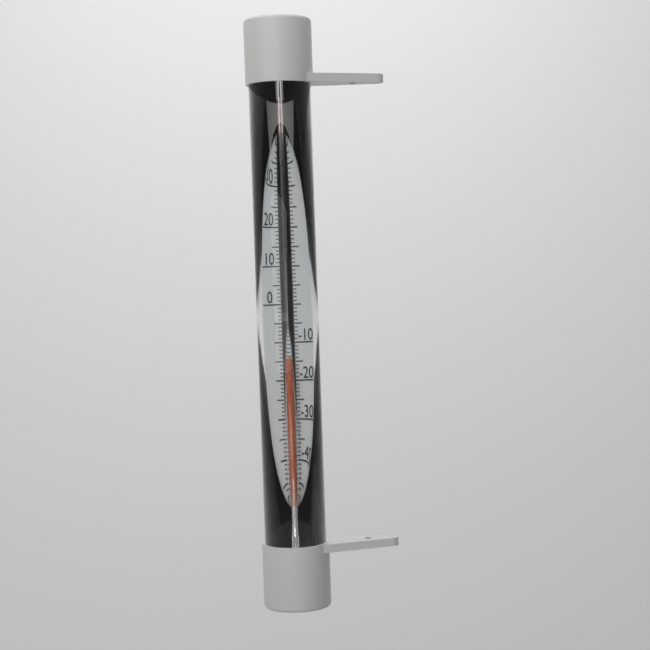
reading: -15 °C
